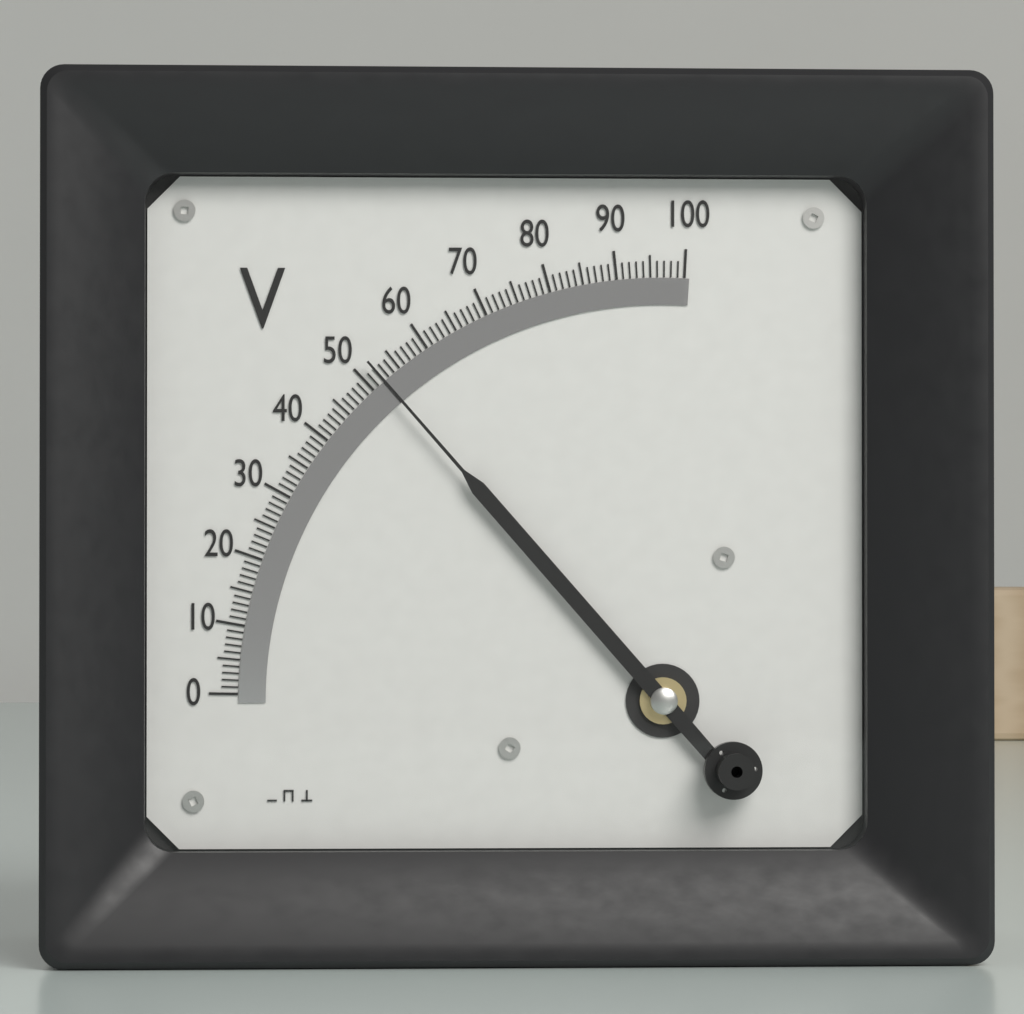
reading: 52 V
